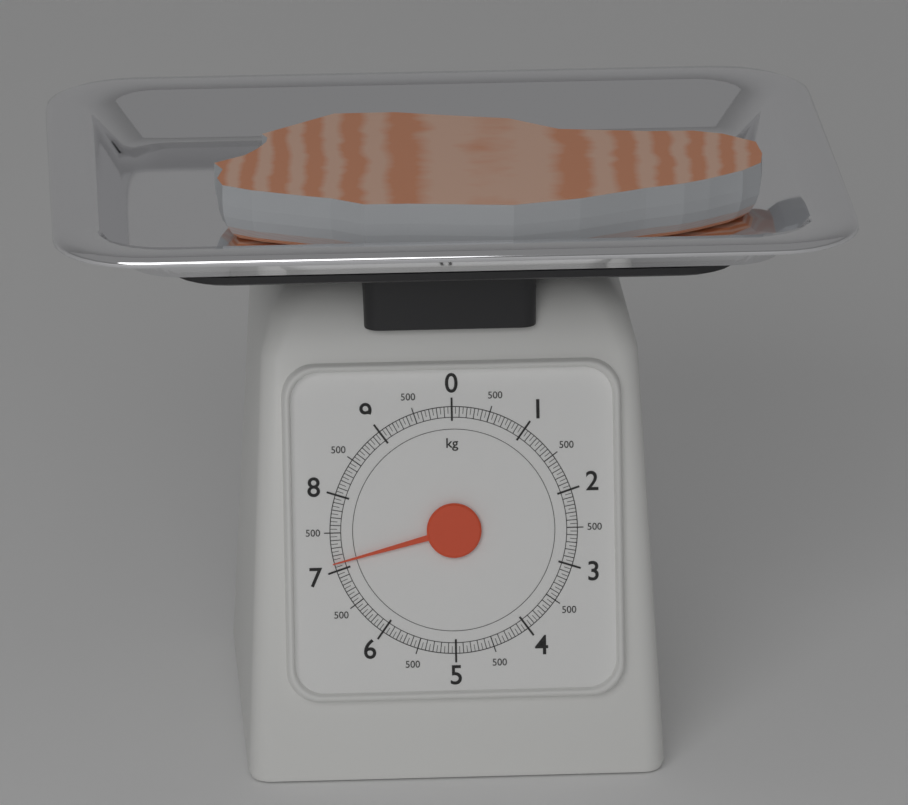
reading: 7.10 kg
